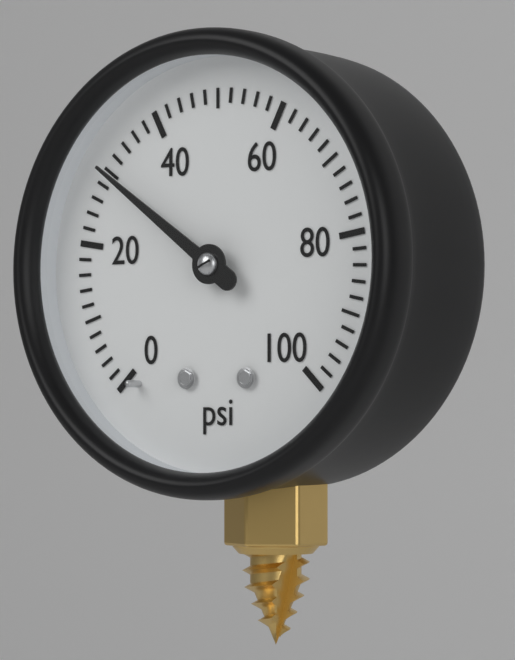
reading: 30 psi
